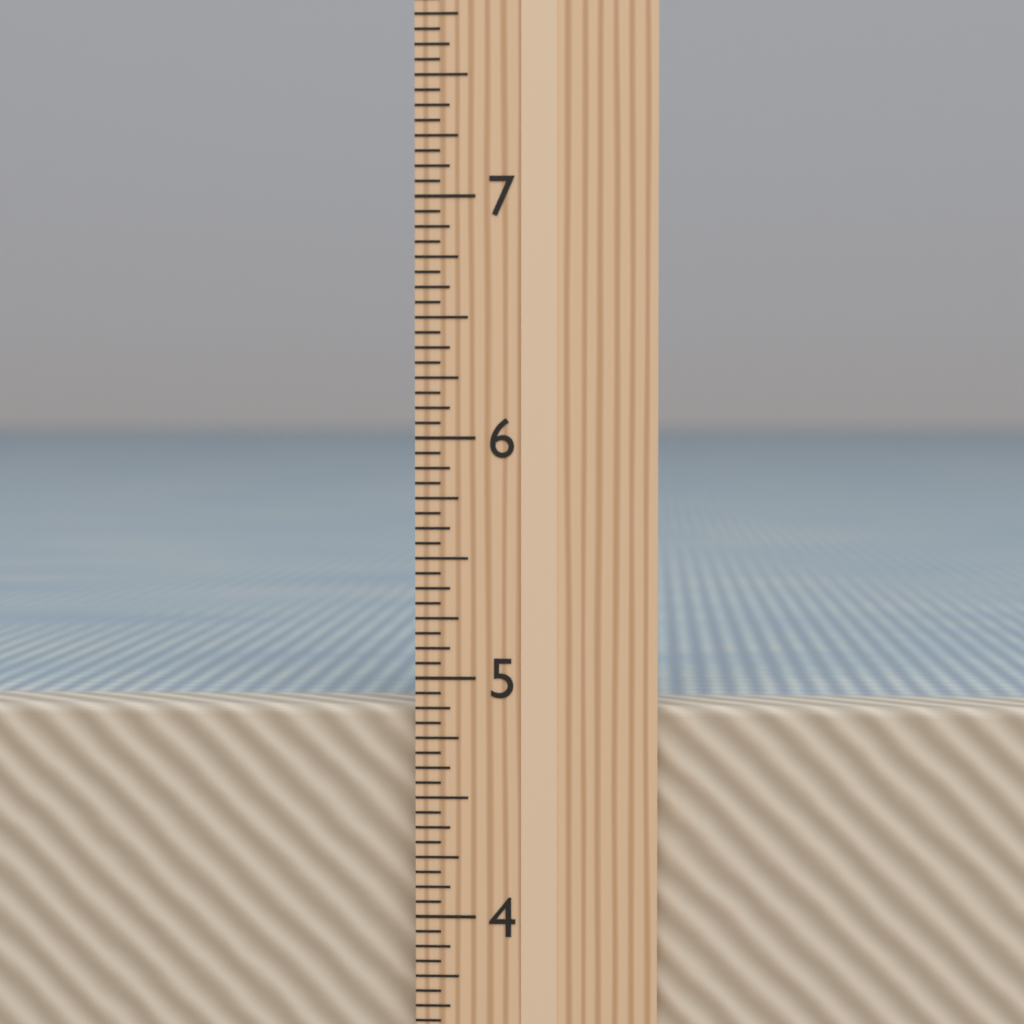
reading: 4.8750 in
